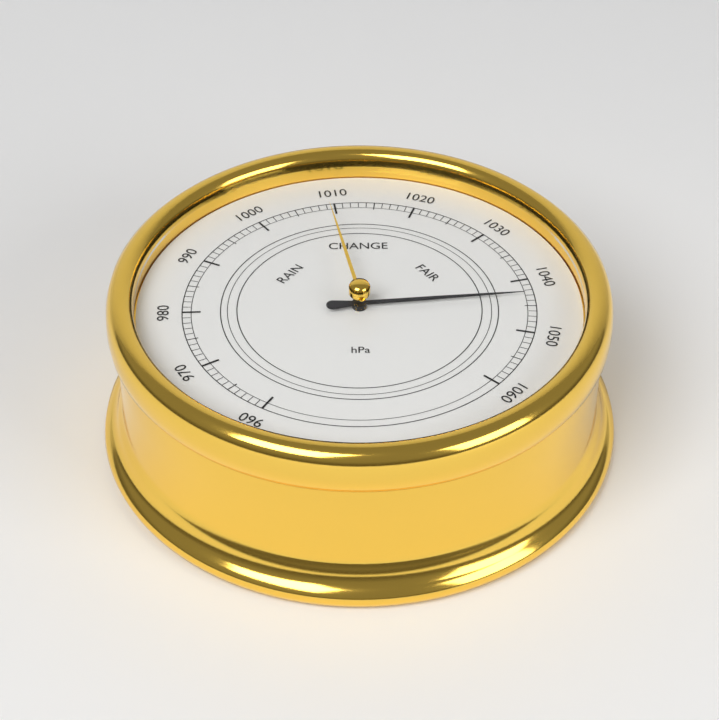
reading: 1043 hPa
